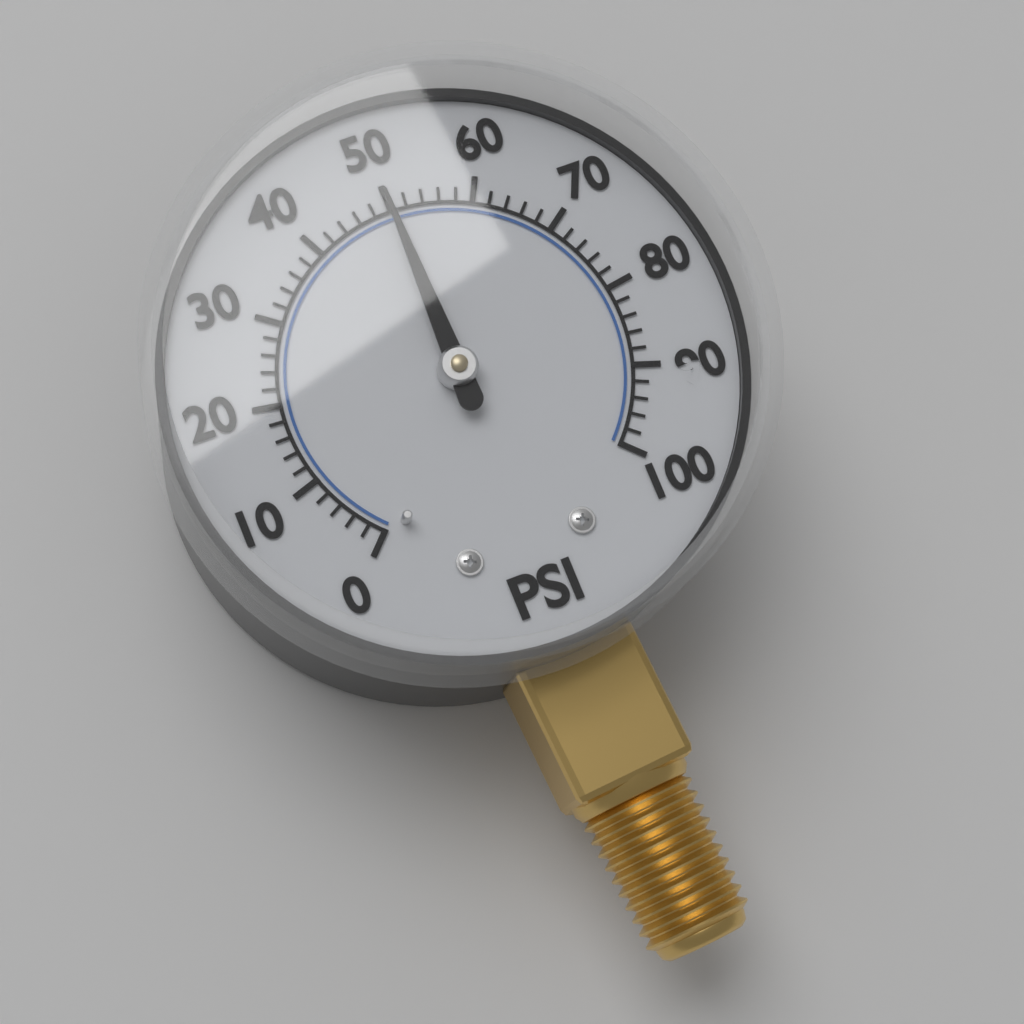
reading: 50 psi
